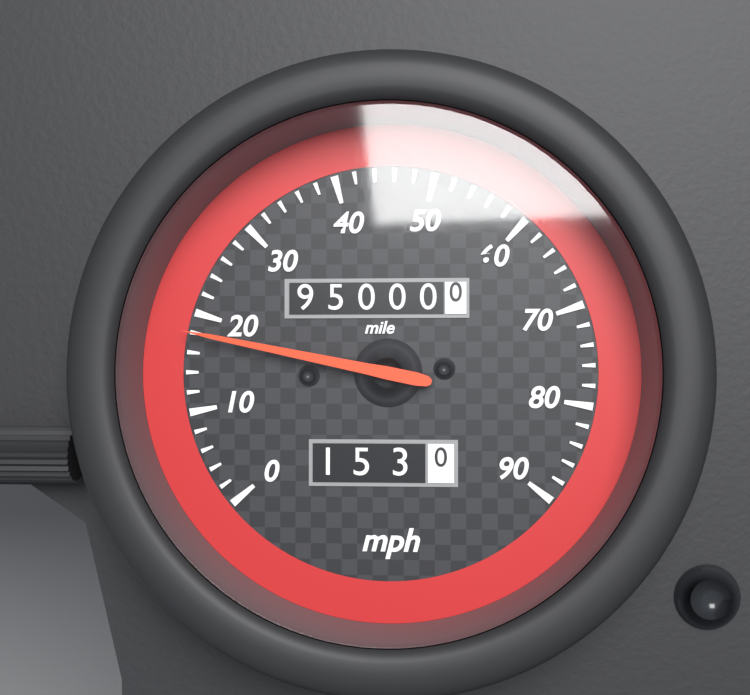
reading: 18 mph
